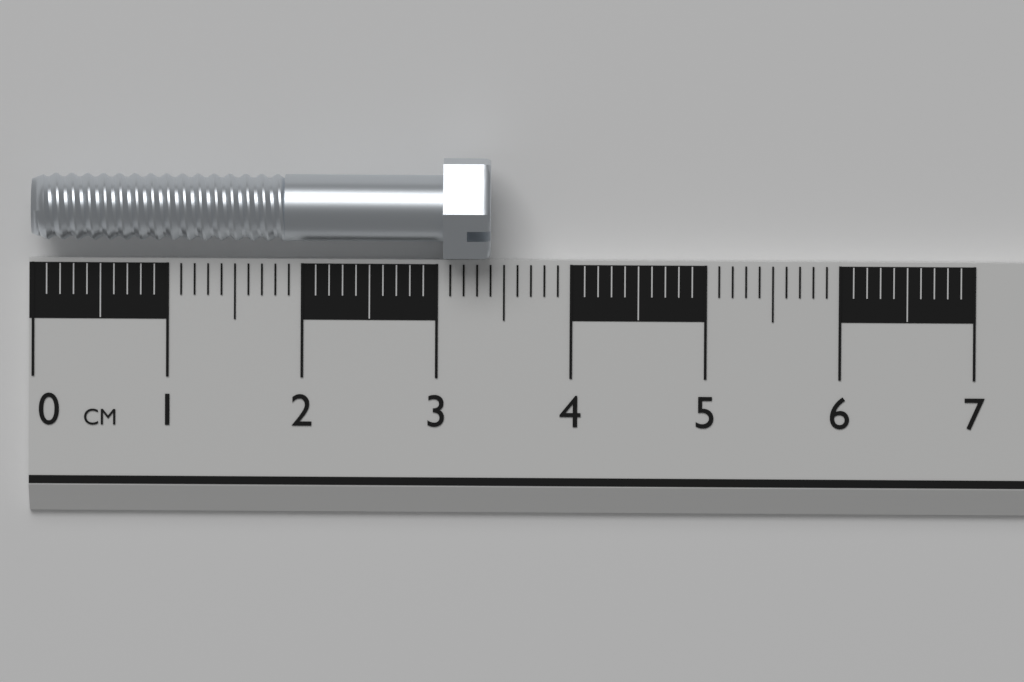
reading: 3.4 cm
